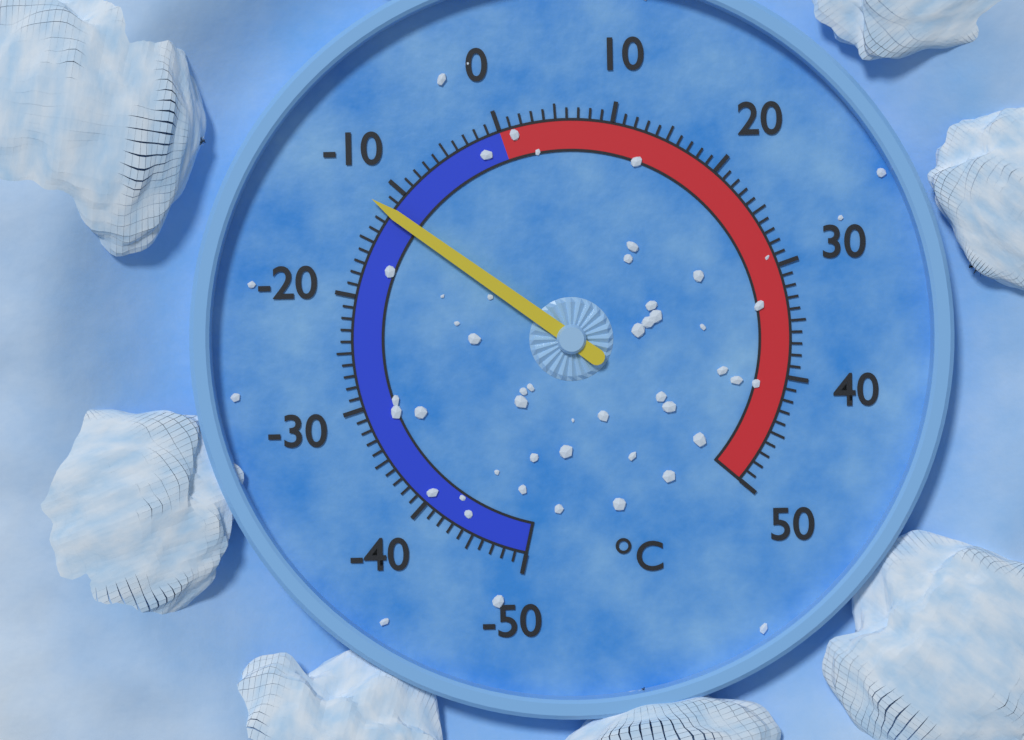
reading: -12 °C
